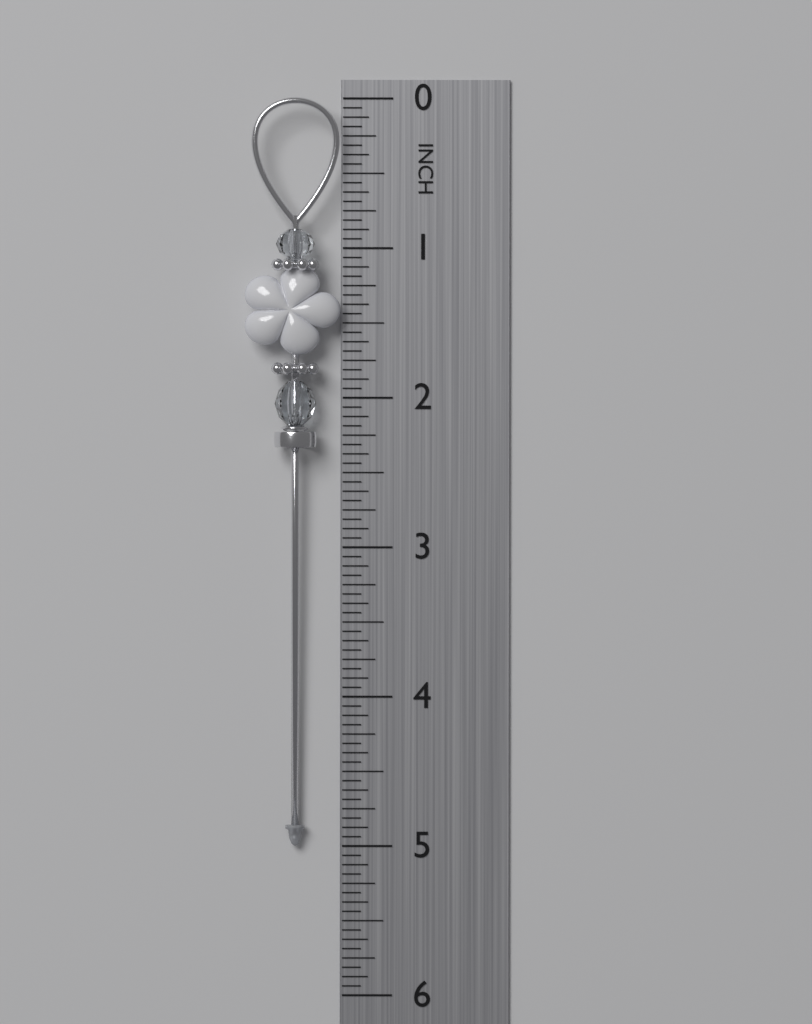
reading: 5.0000 in
